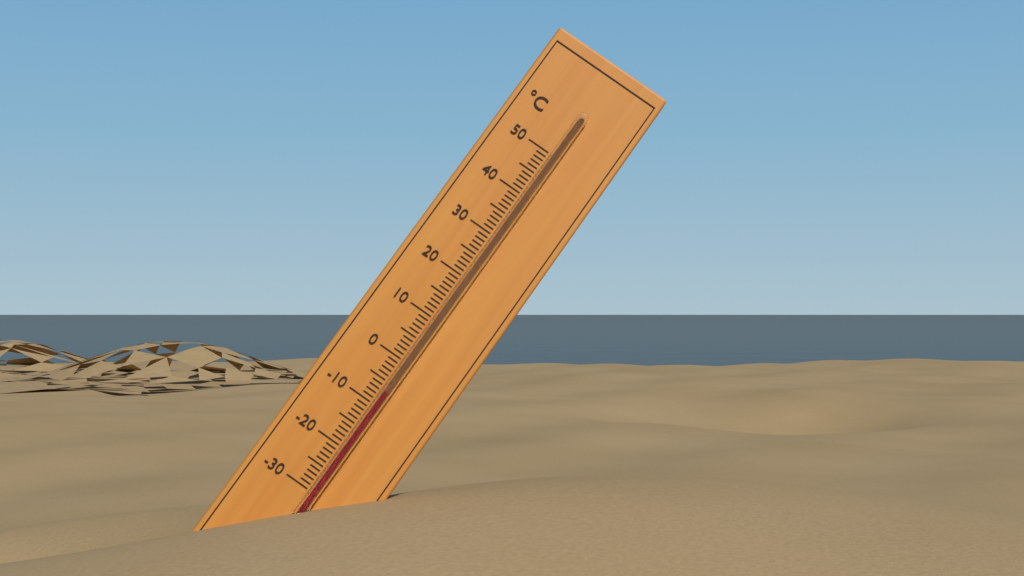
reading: -7 °C
